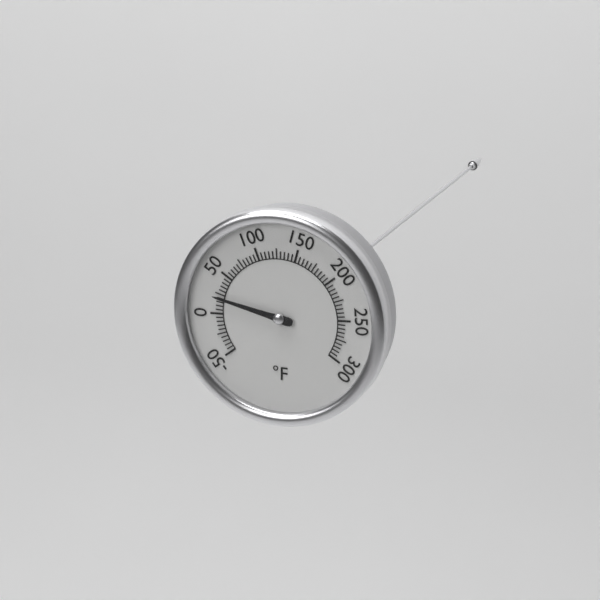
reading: 20 °F
